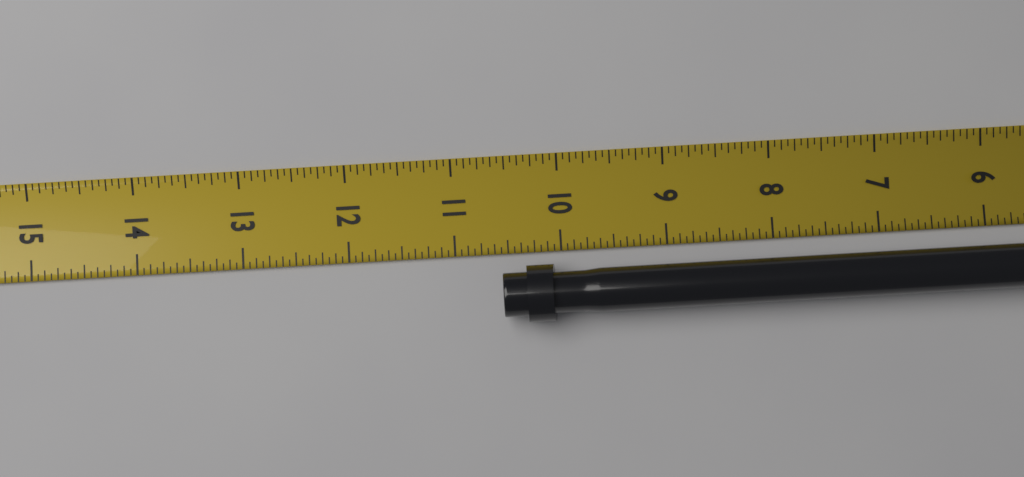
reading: 10.5625 in
